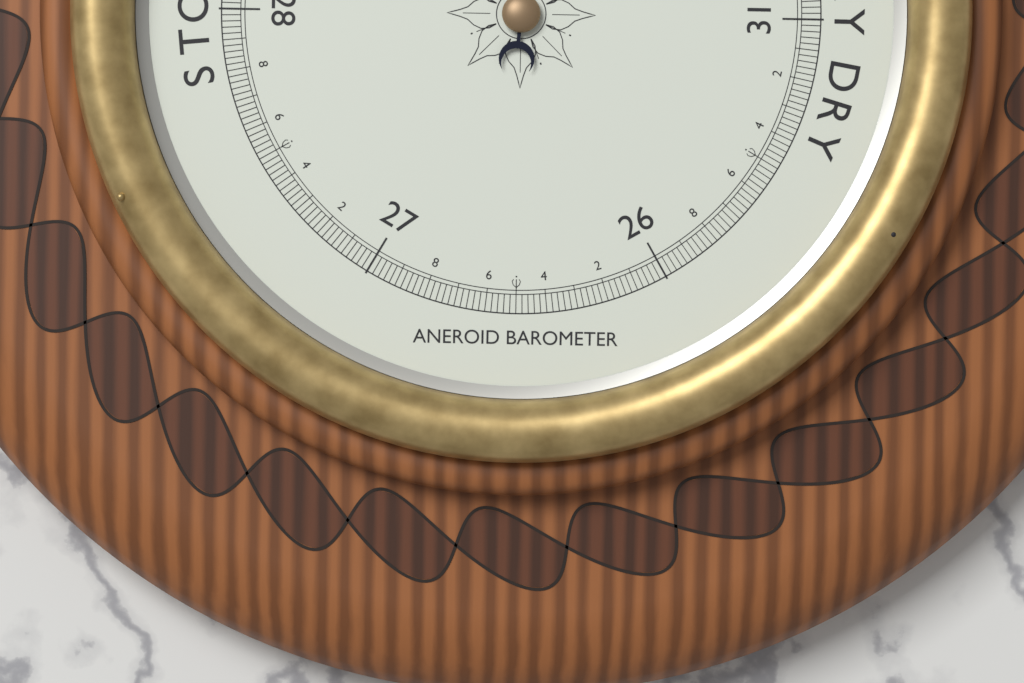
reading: 29.58 inHg
